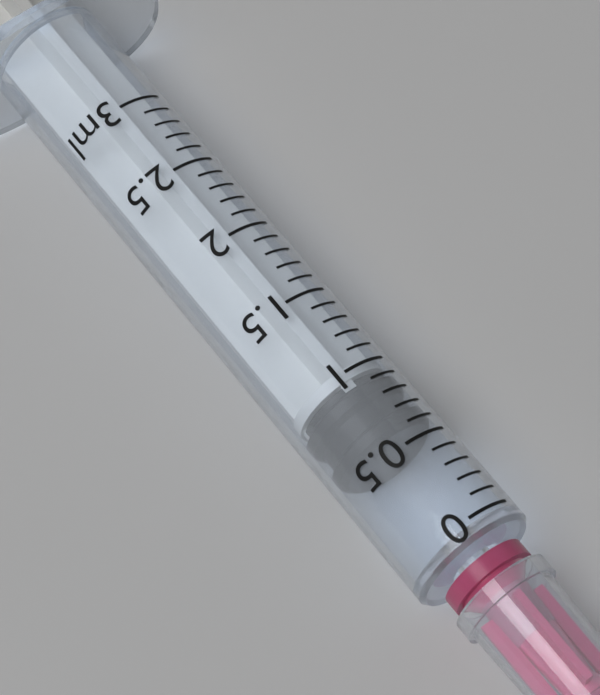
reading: 0.6 ml
